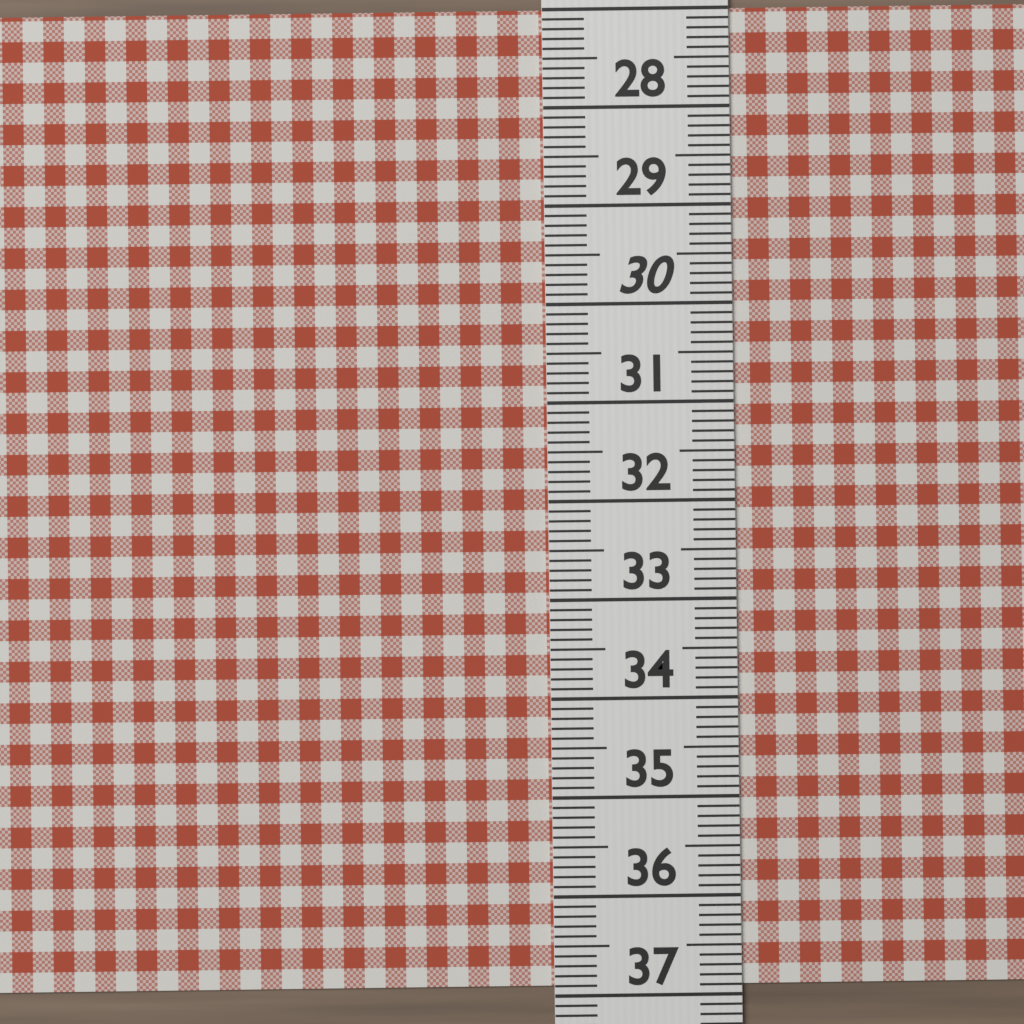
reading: 36.9 (no unit)
